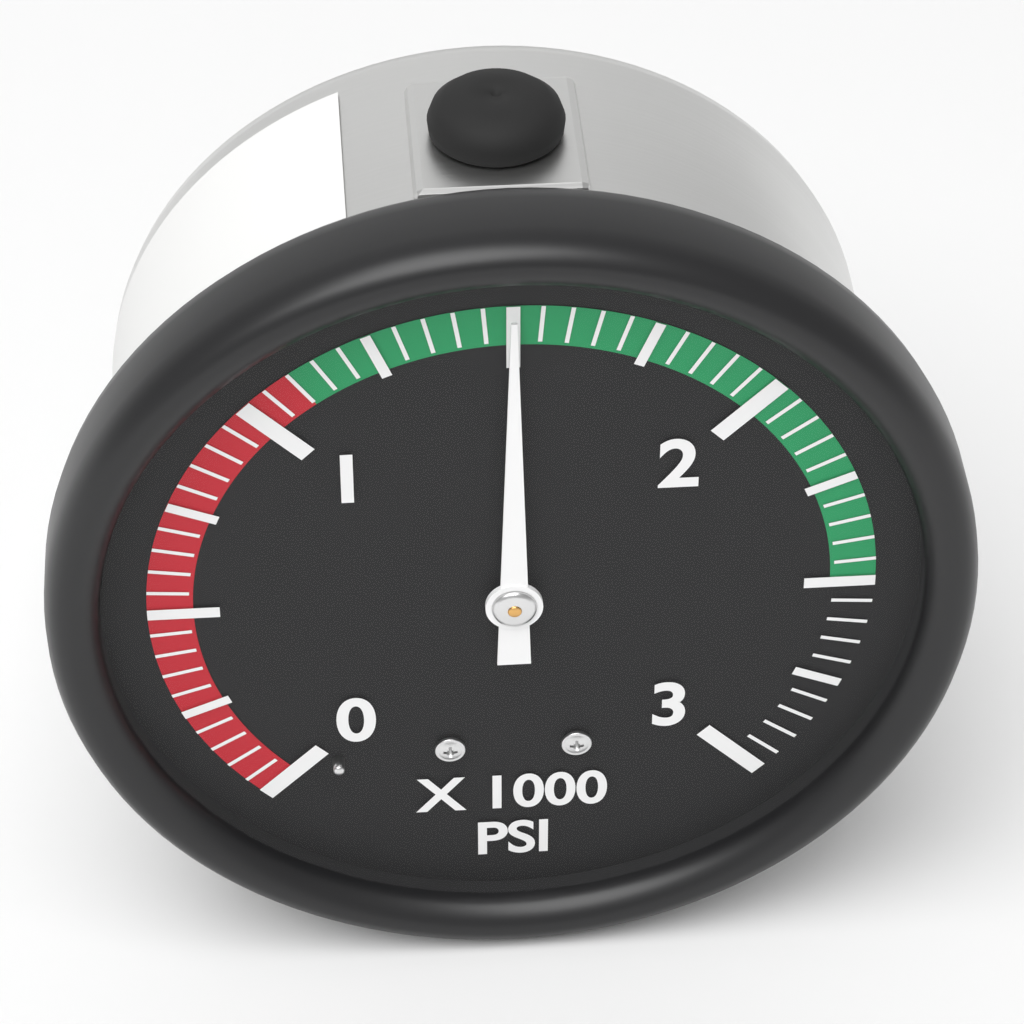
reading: 1500 psi
